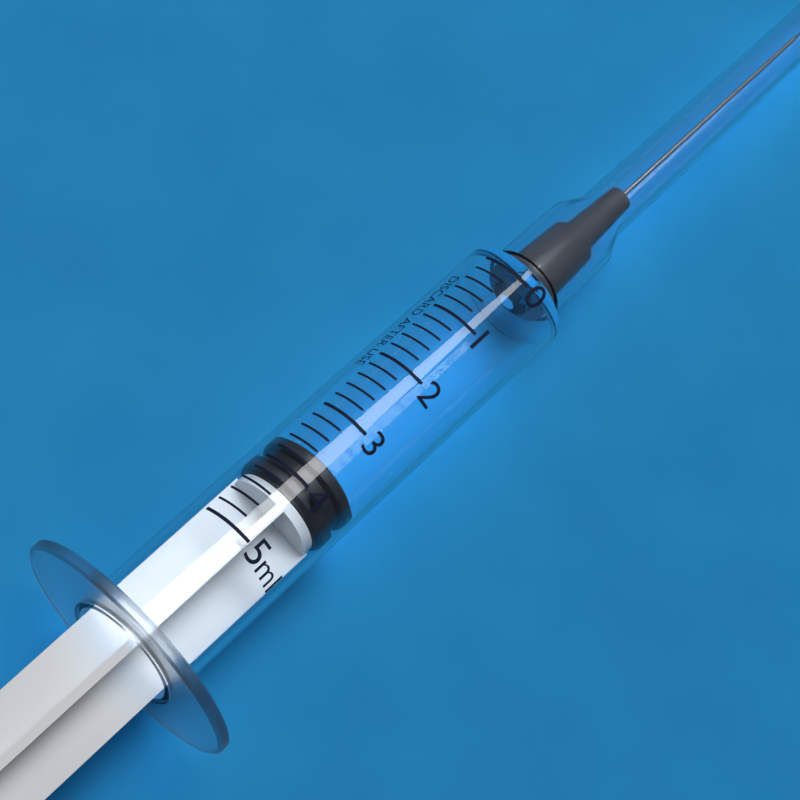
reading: 3.6 ml
